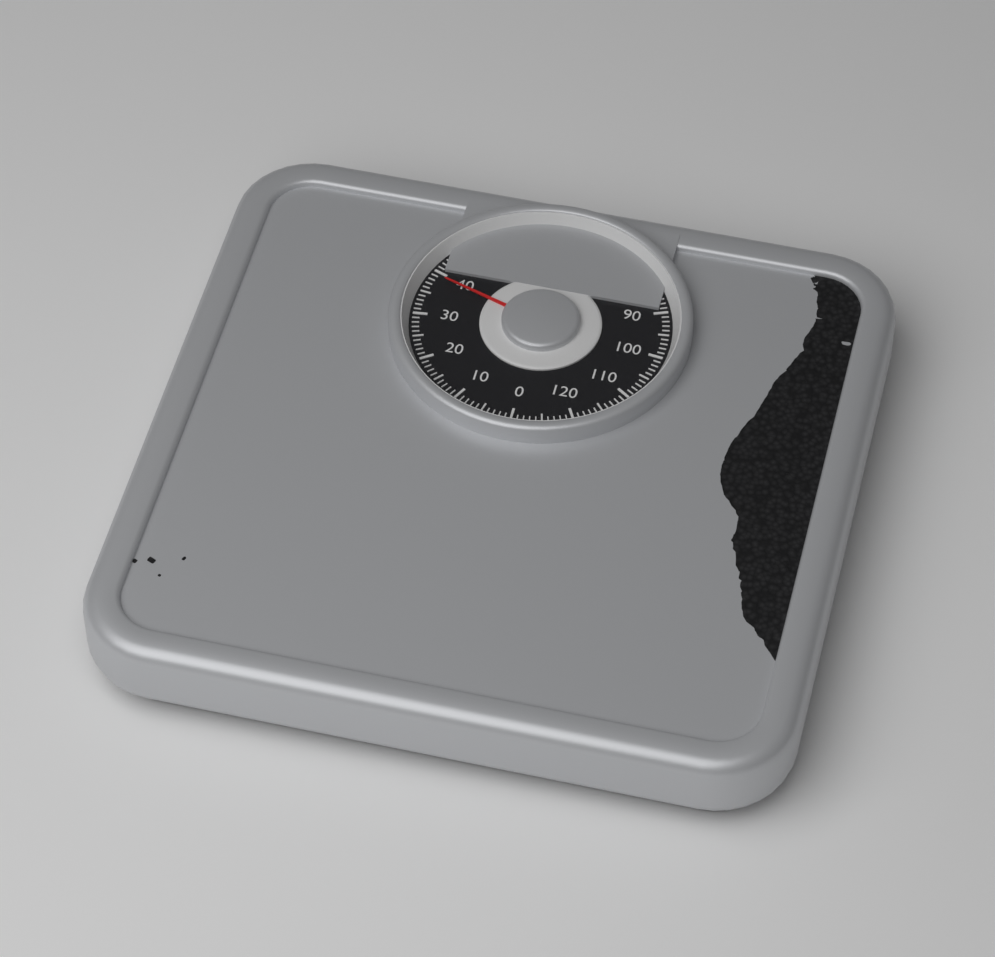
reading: 39 kg
